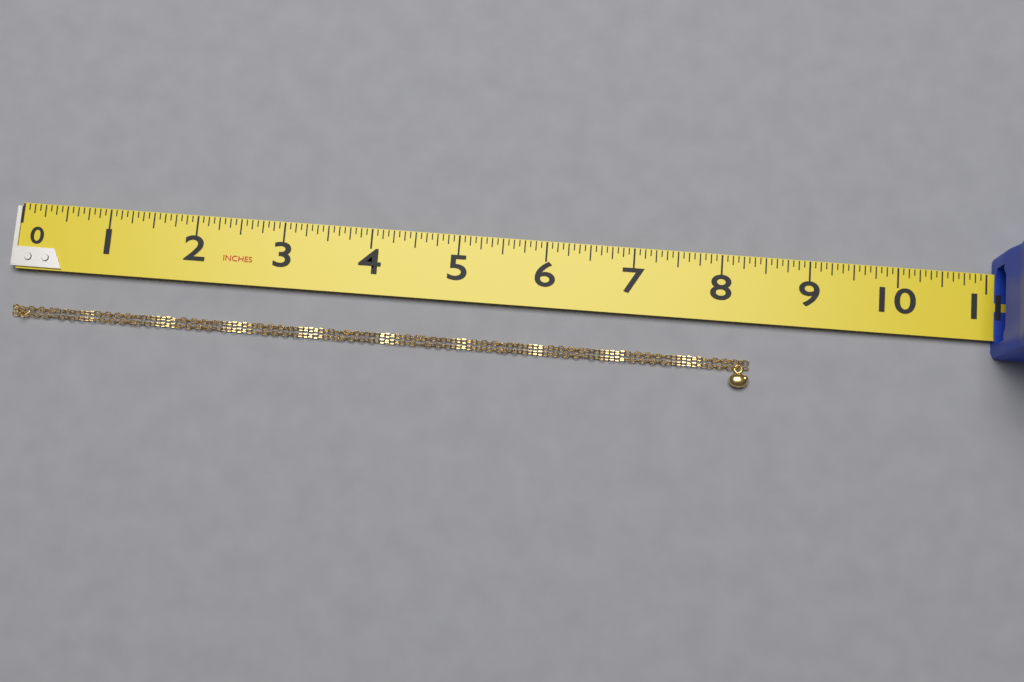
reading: 8.3750 in
